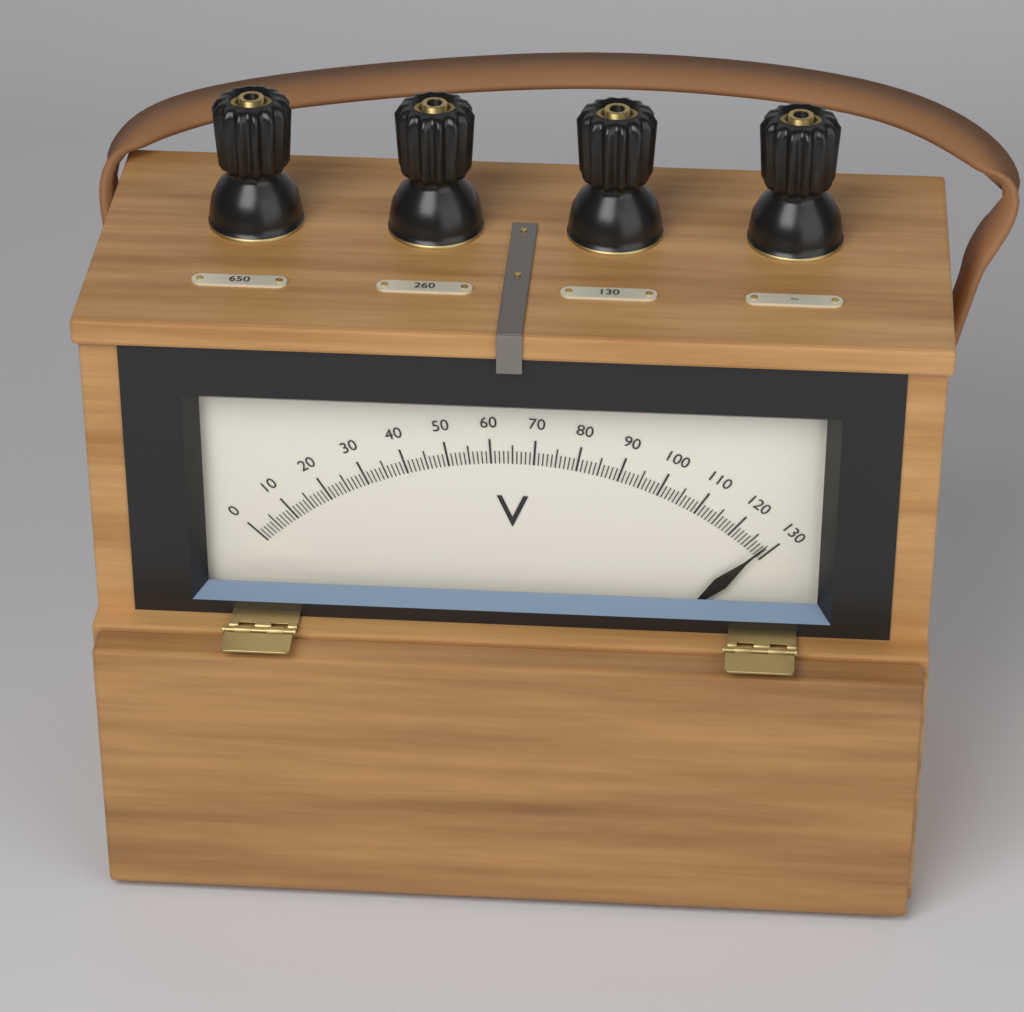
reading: 128 V
